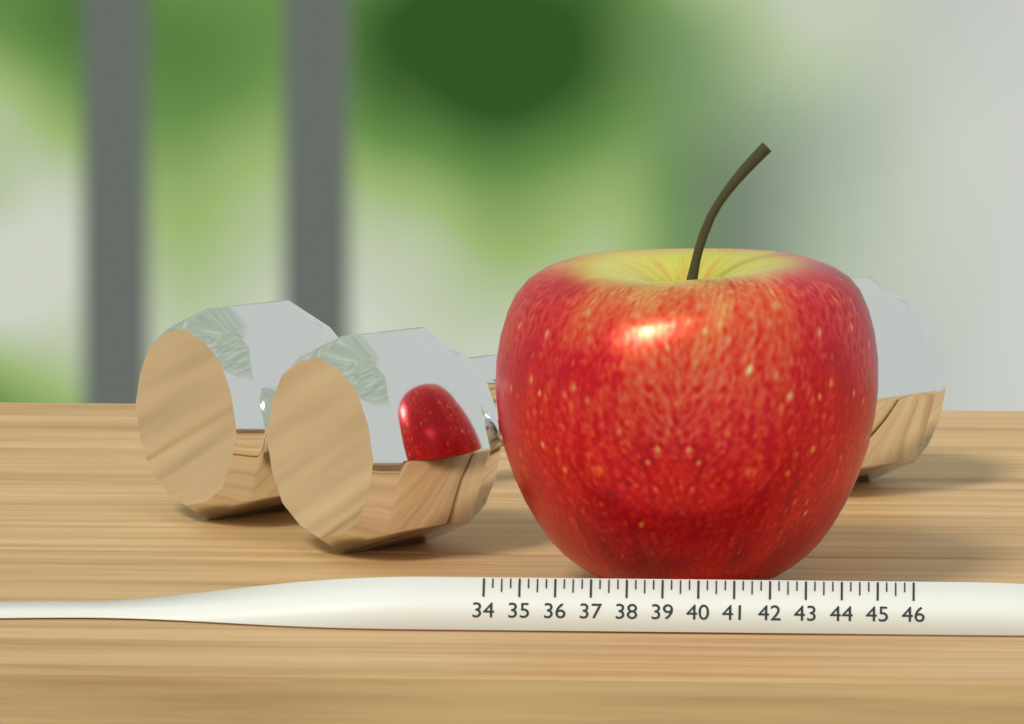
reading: 45.00 (no unit)
